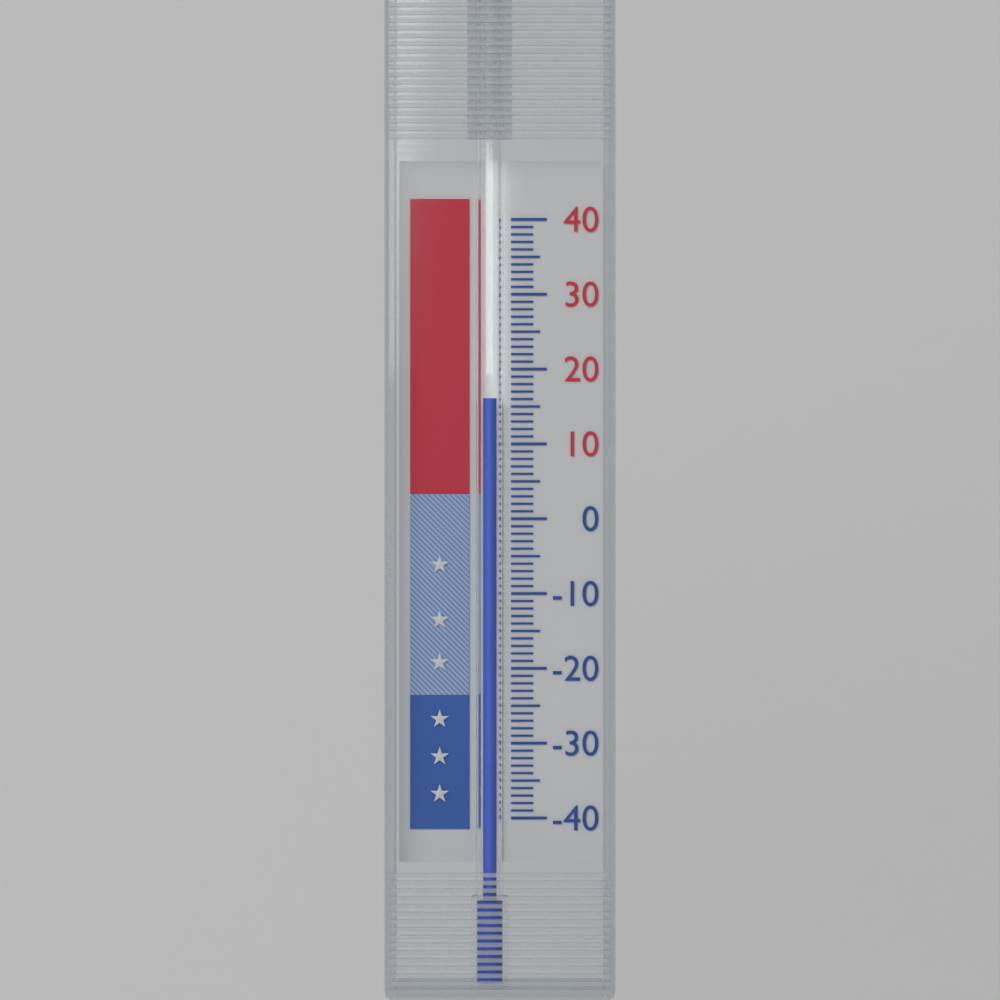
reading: 16 (no unit)
